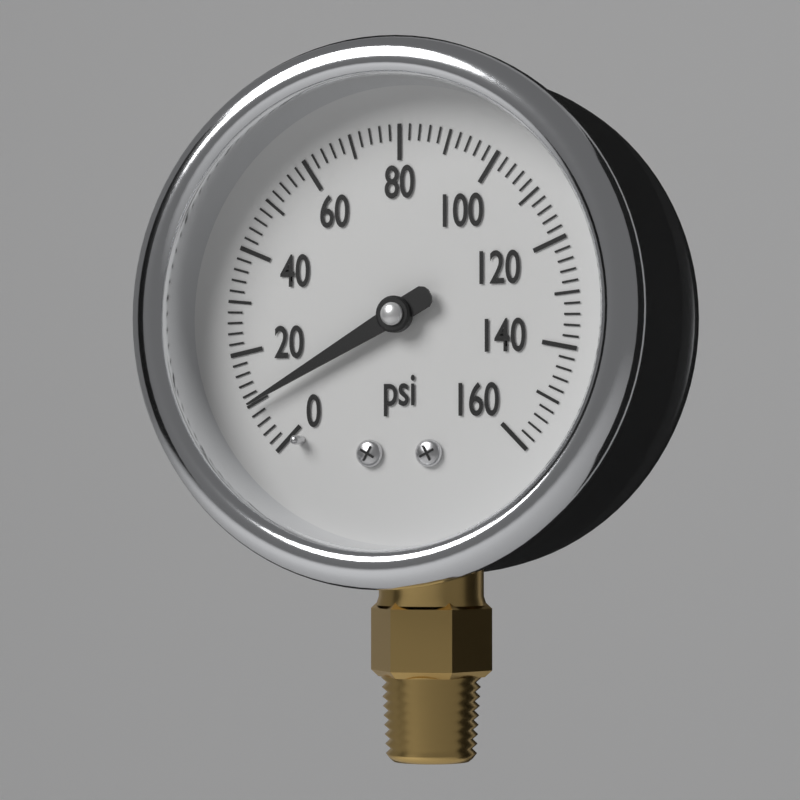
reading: 10 psi
